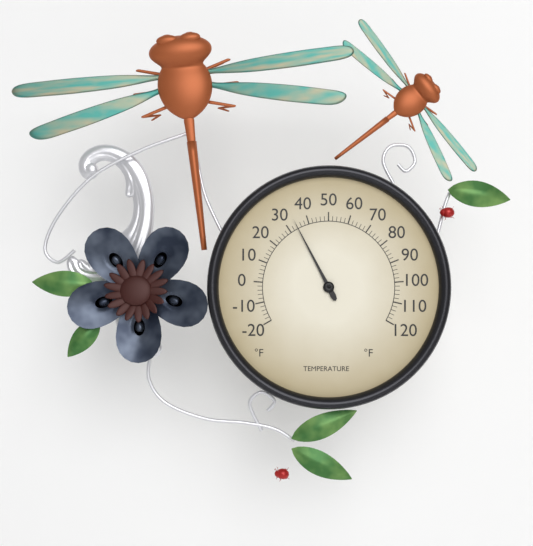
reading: 34 °F
